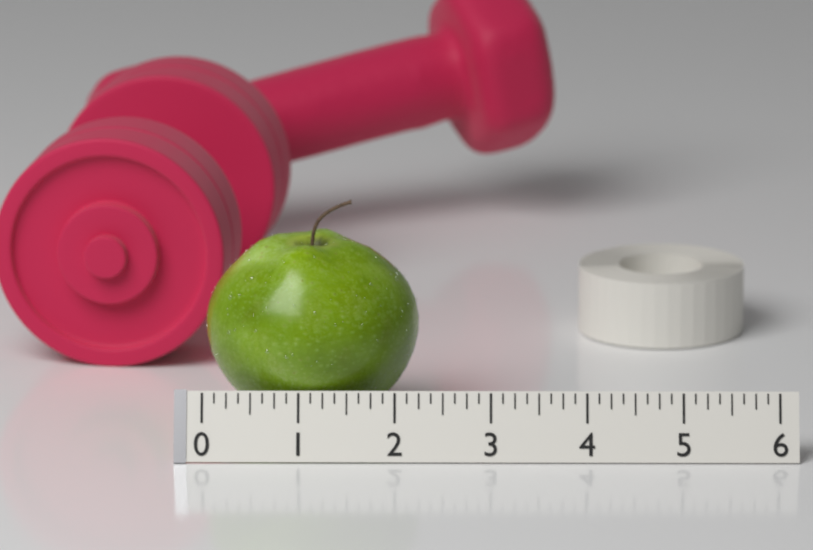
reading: 2.250 (no unit)
